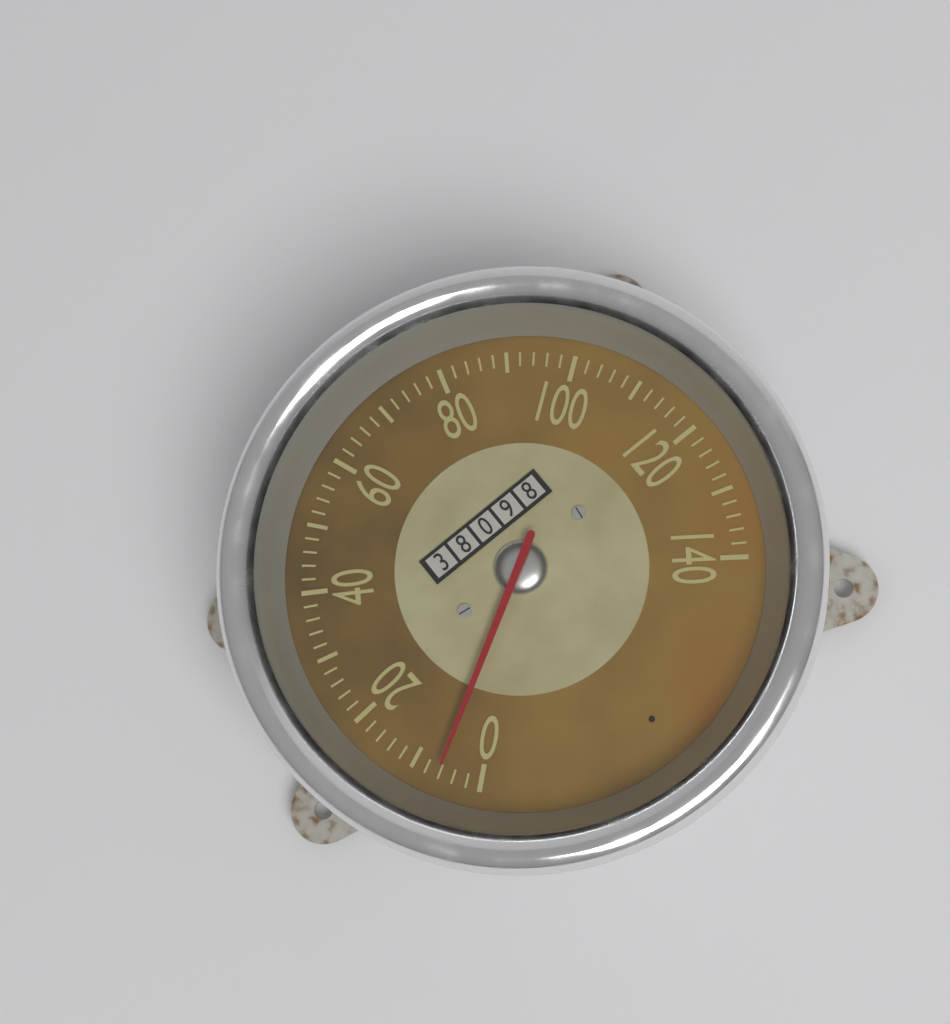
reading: 6 (no unit)
